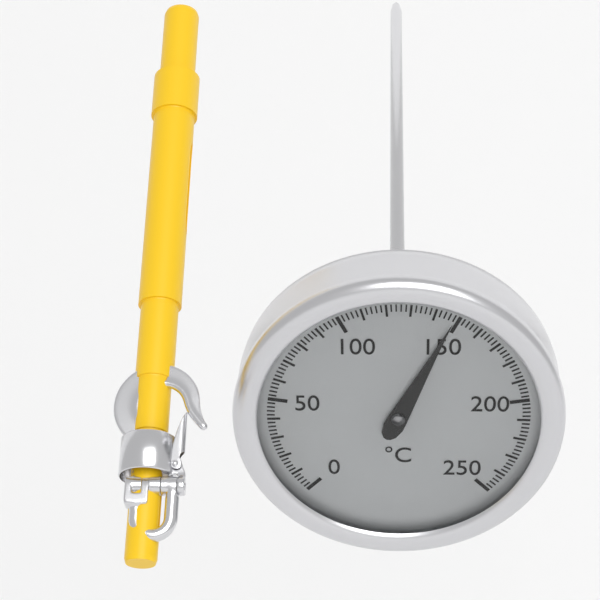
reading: 148 °C
